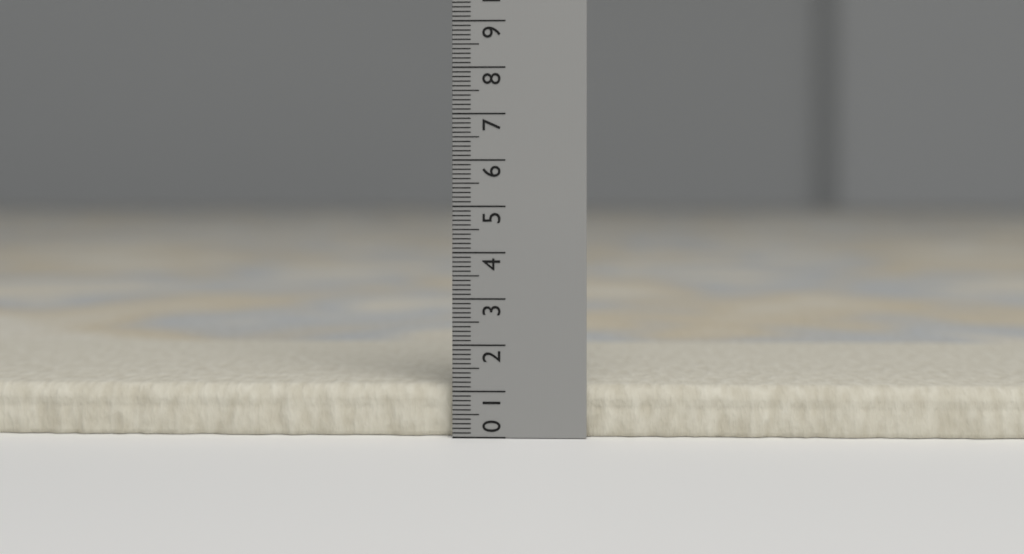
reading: 1.1 (no unit)
